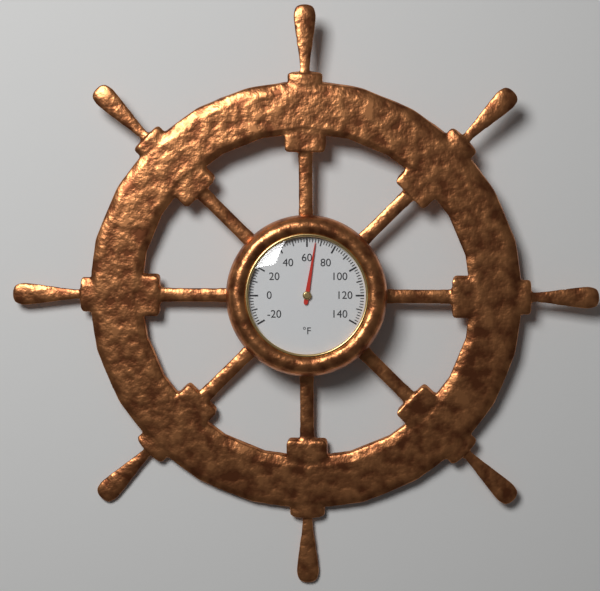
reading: 66 °F
